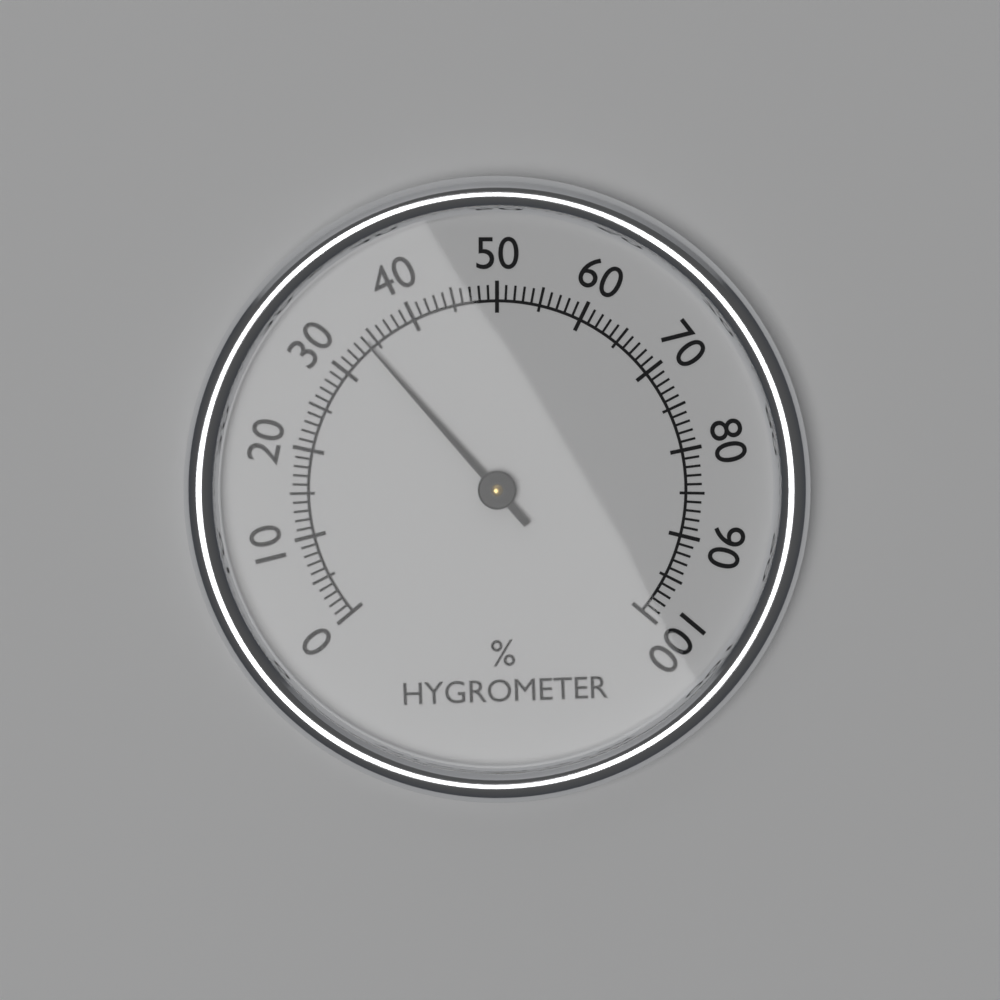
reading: 34 %
